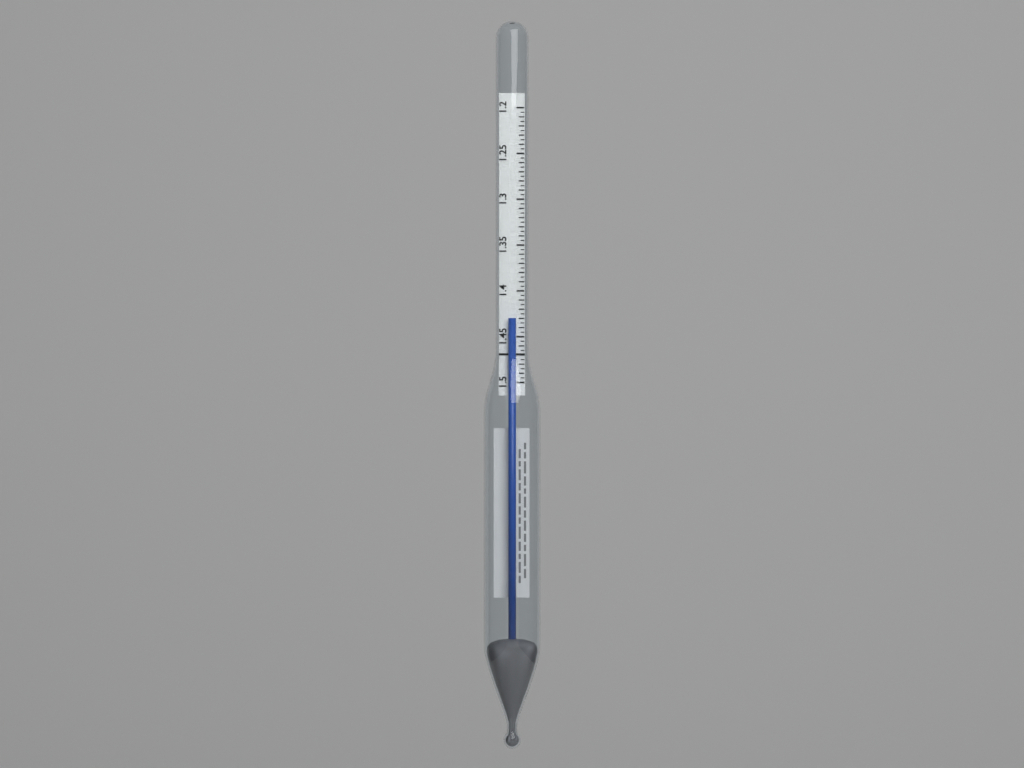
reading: 1.430 (no unit)
